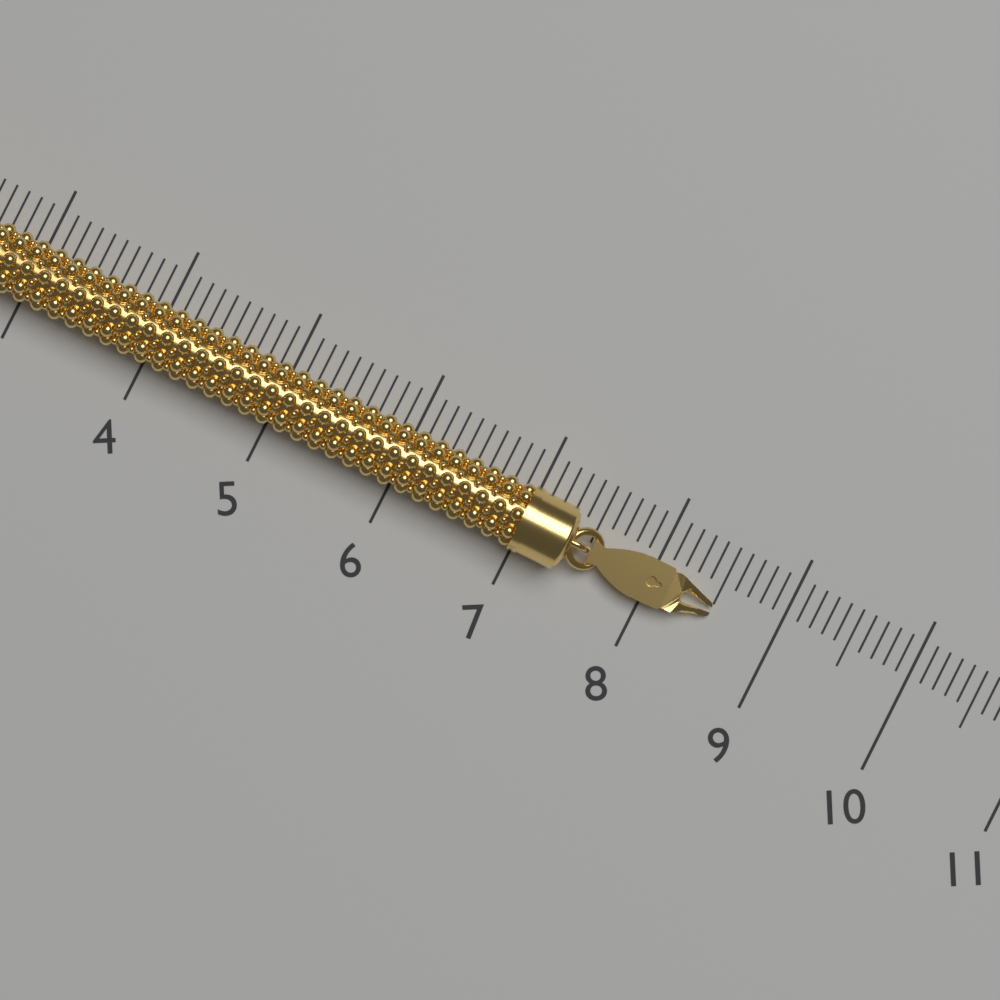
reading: 8.5 (no unit)
